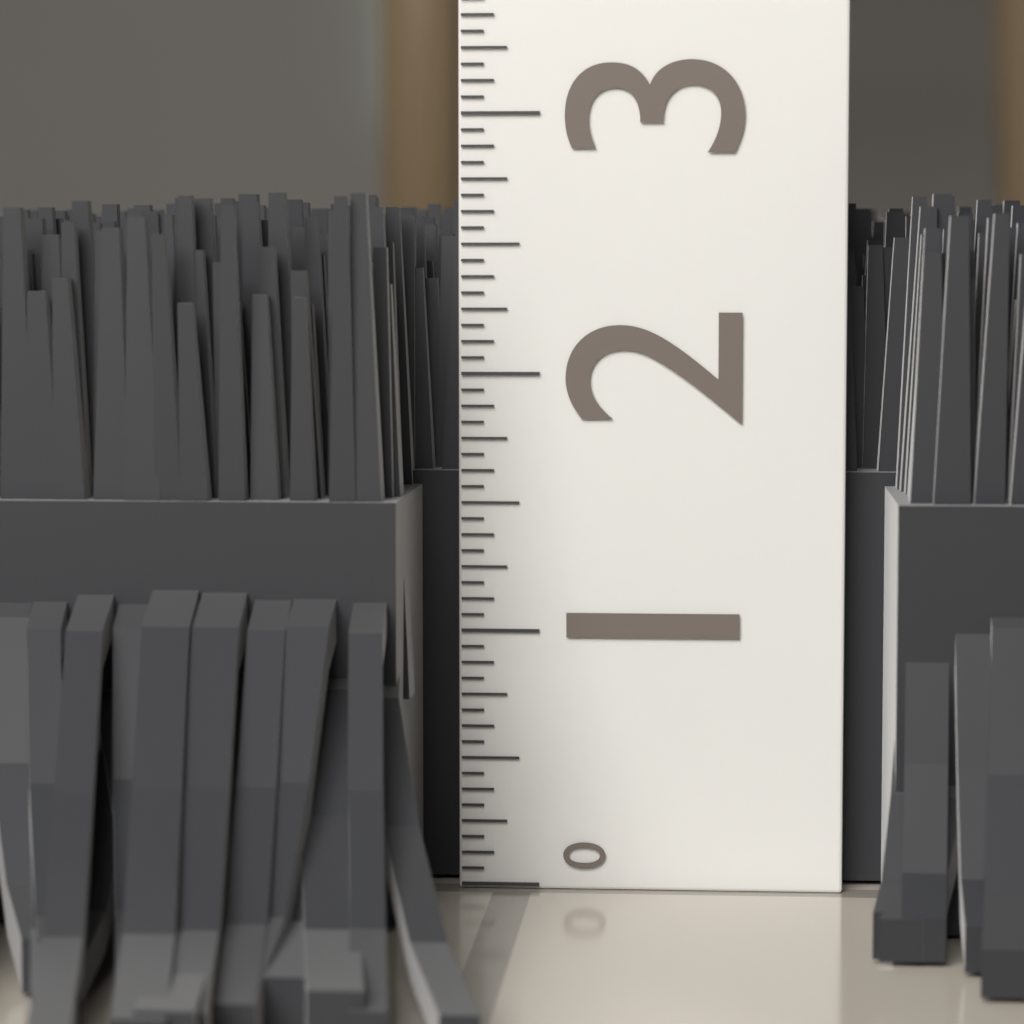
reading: 2.6875 (no unit)
